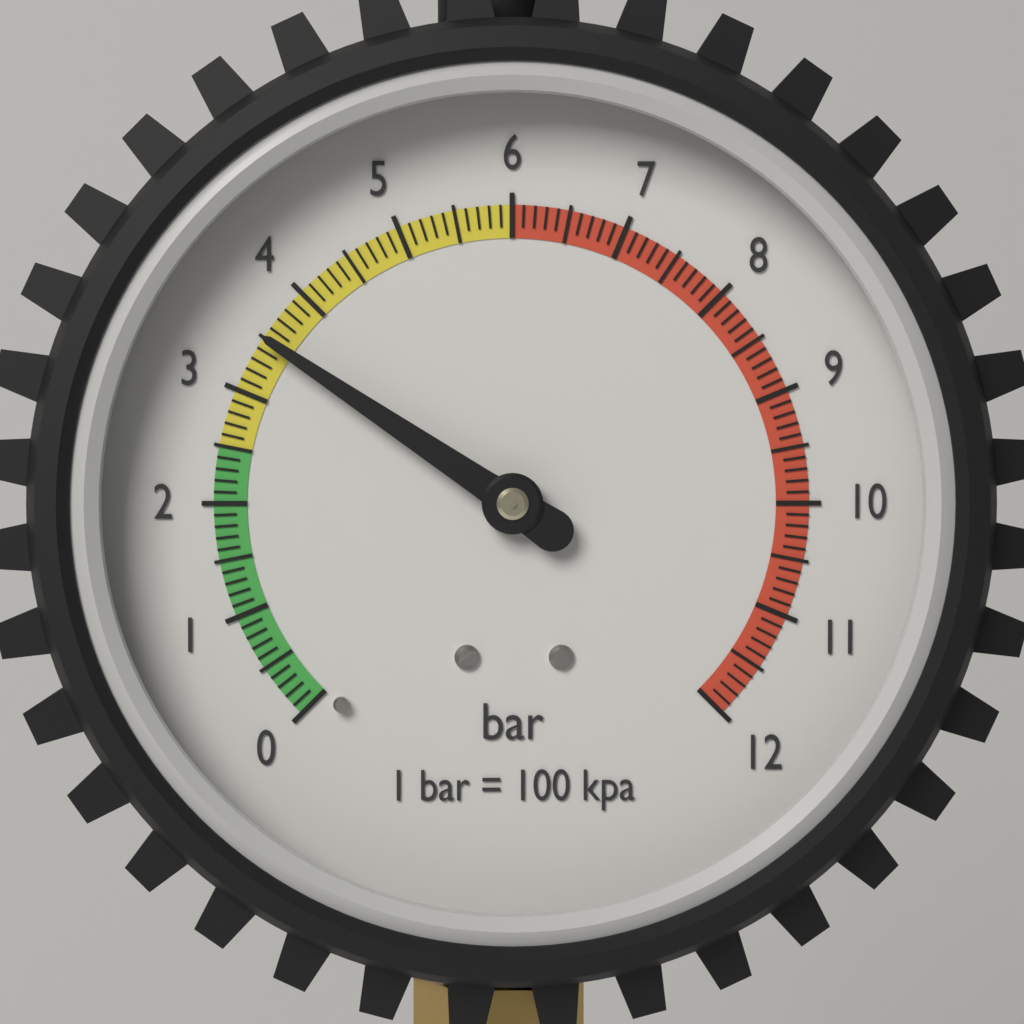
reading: 3.5 bar
